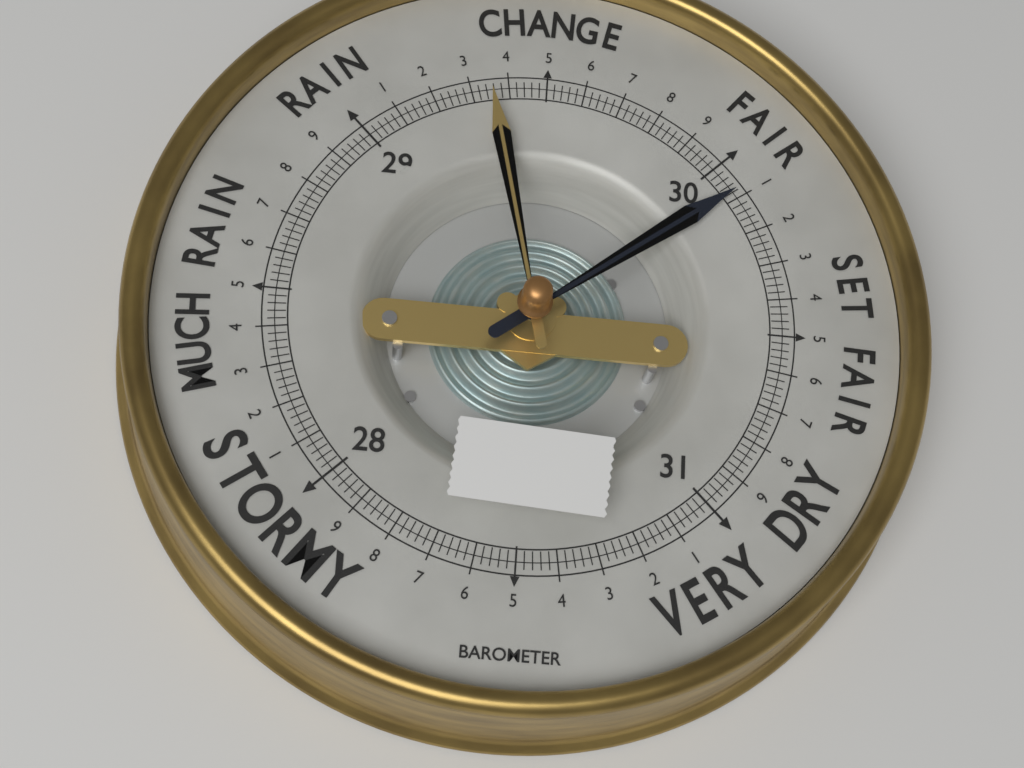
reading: 30.08 (no unit)
